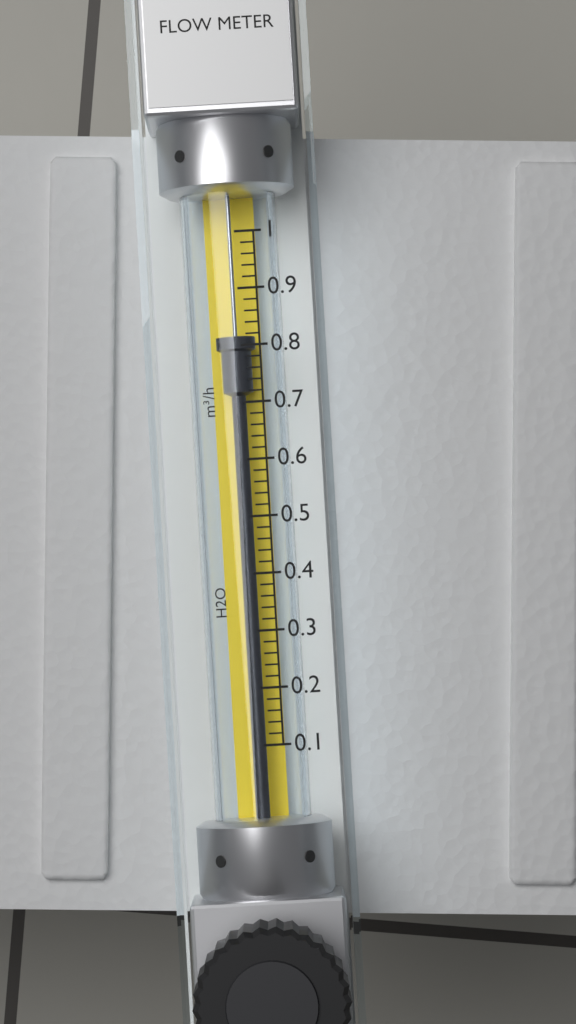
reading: 0.82 m³/h
